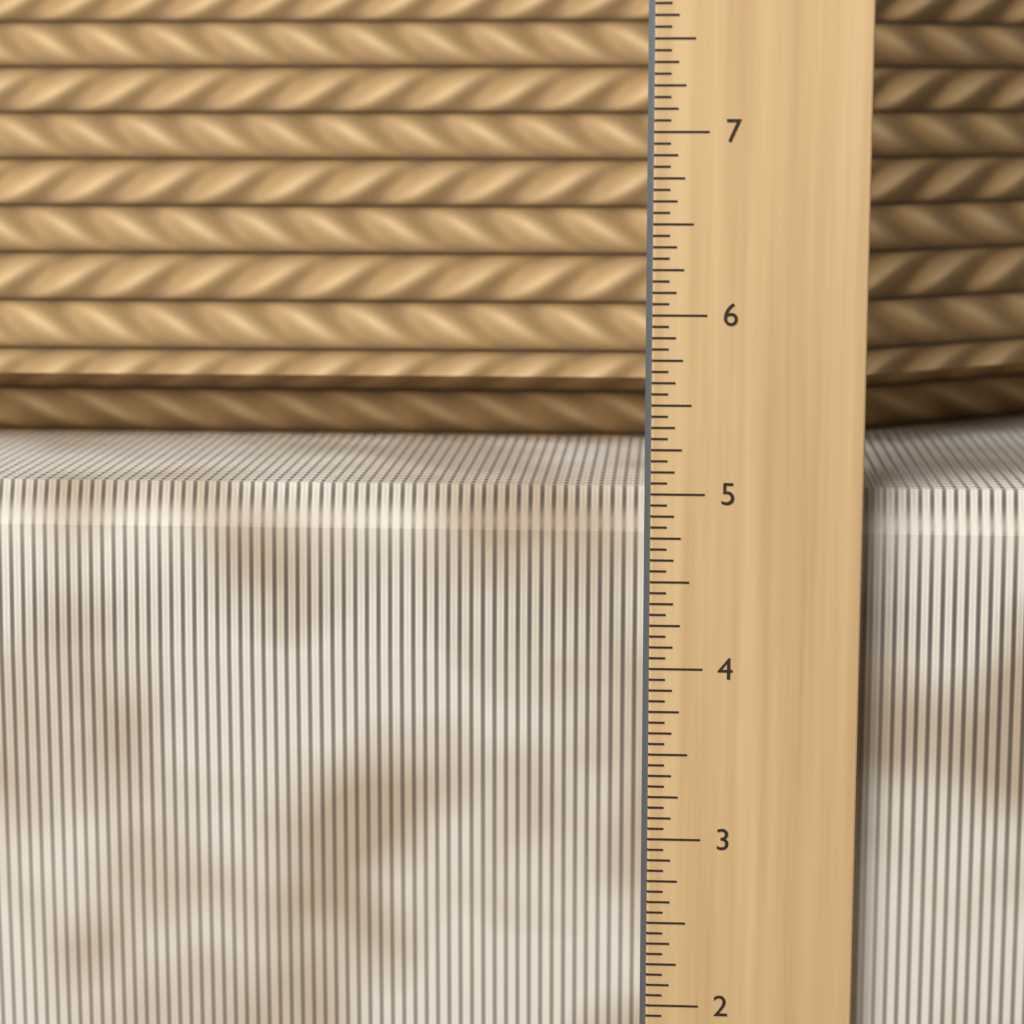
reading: 5.0000 in
